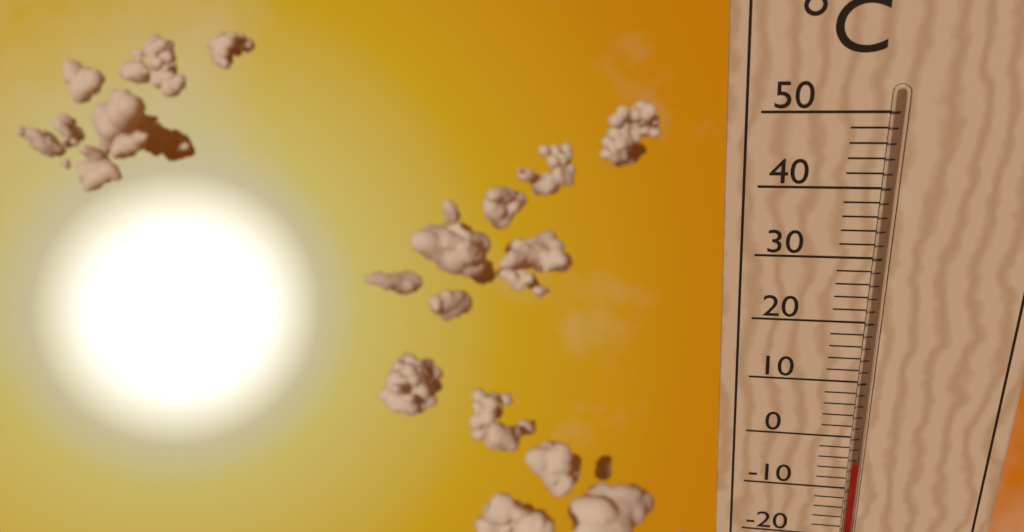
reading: -4 °C
